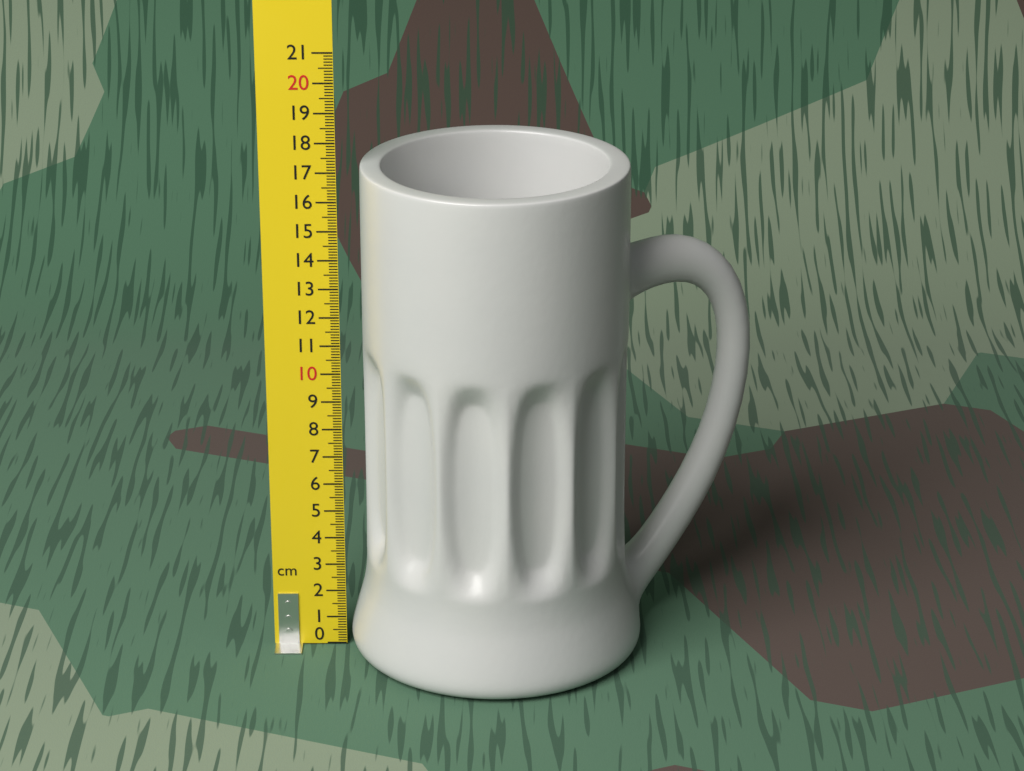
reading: 17.2 cm
